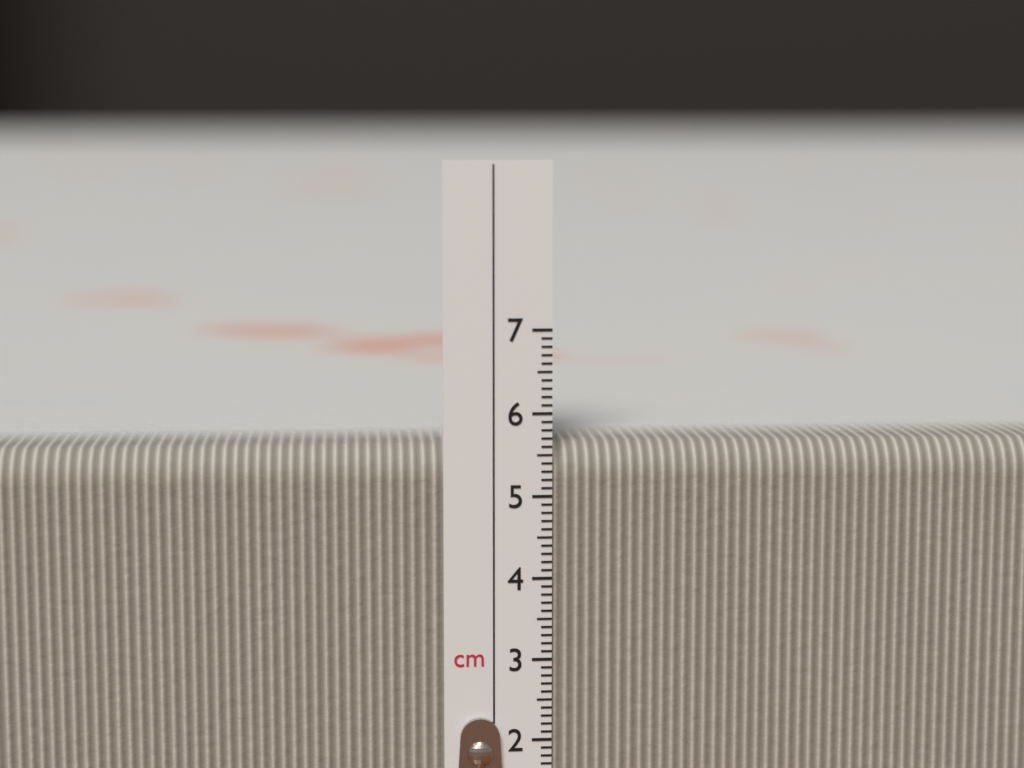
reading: 5.6 cm
